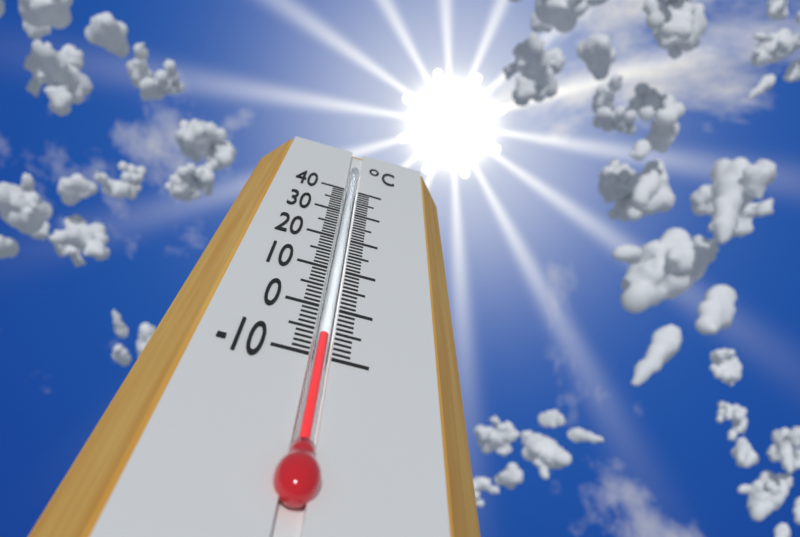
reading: -6 °C
